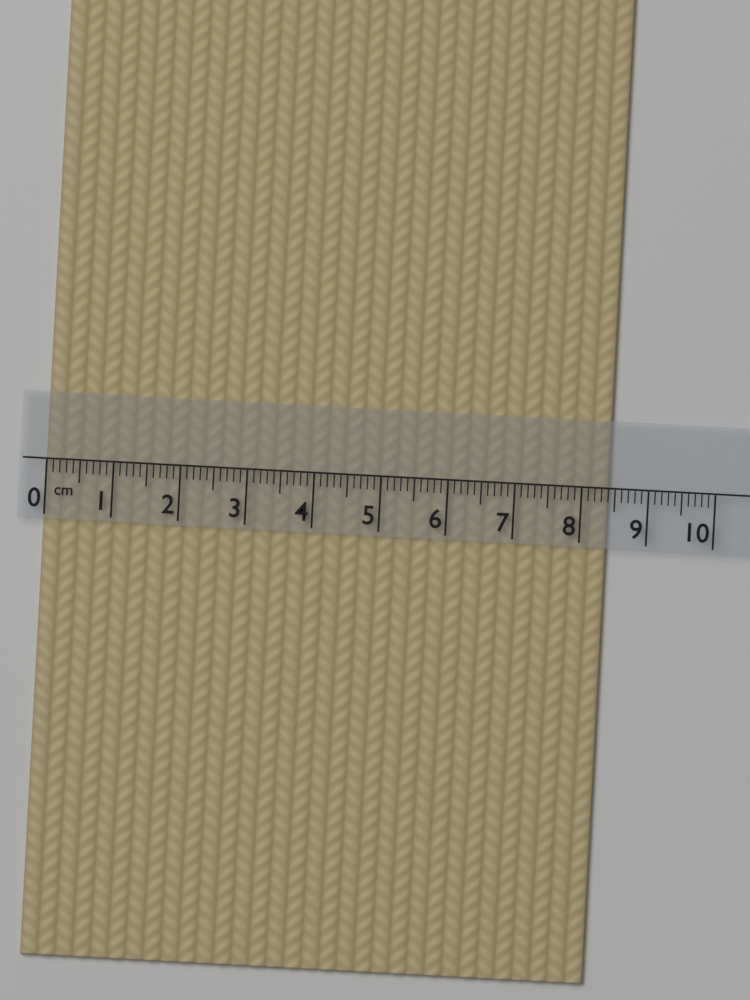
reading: 8.4 cm
